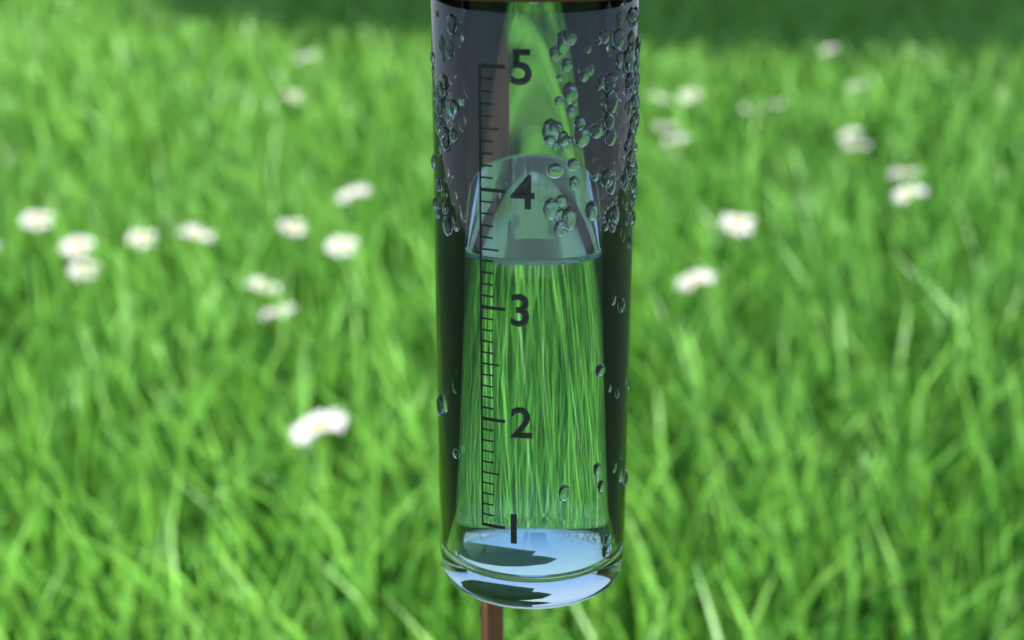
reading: 3.4 (no unit)
